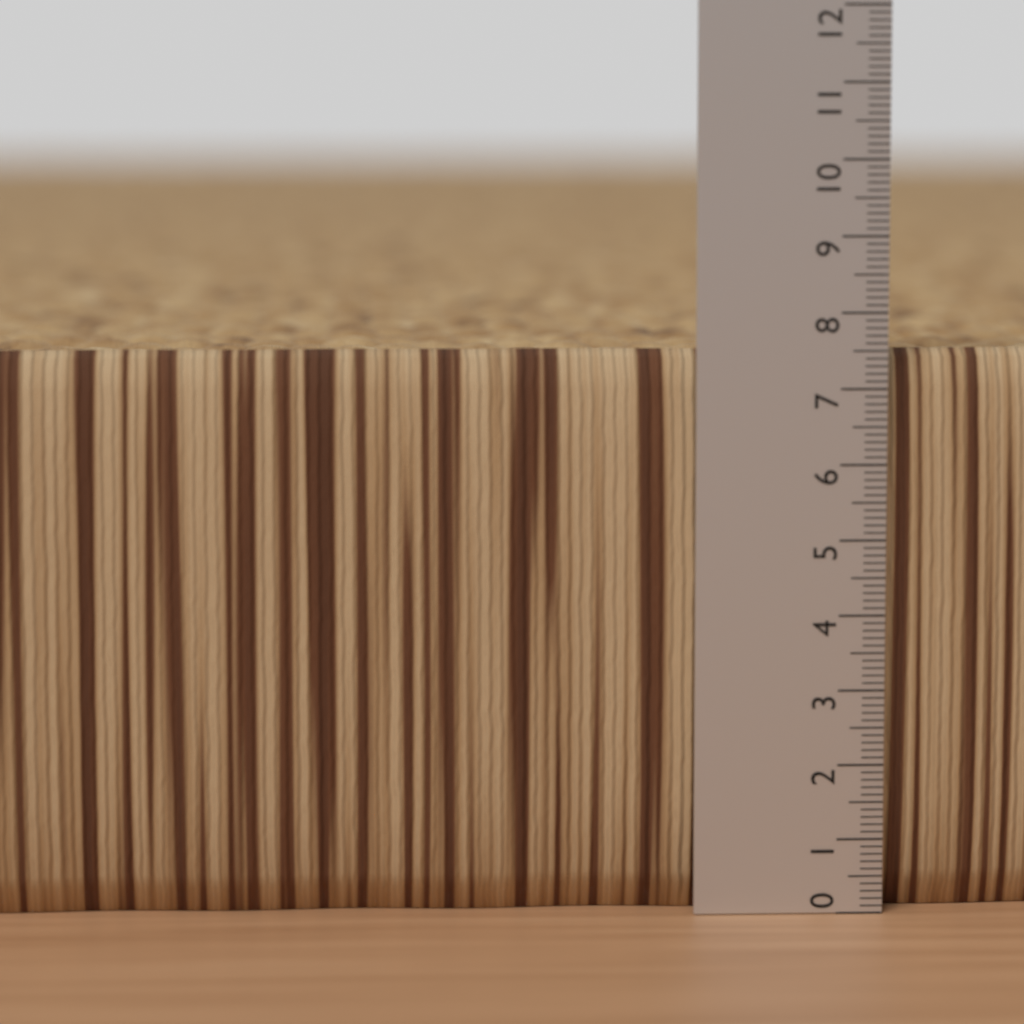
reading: 7.5 (no unit)
